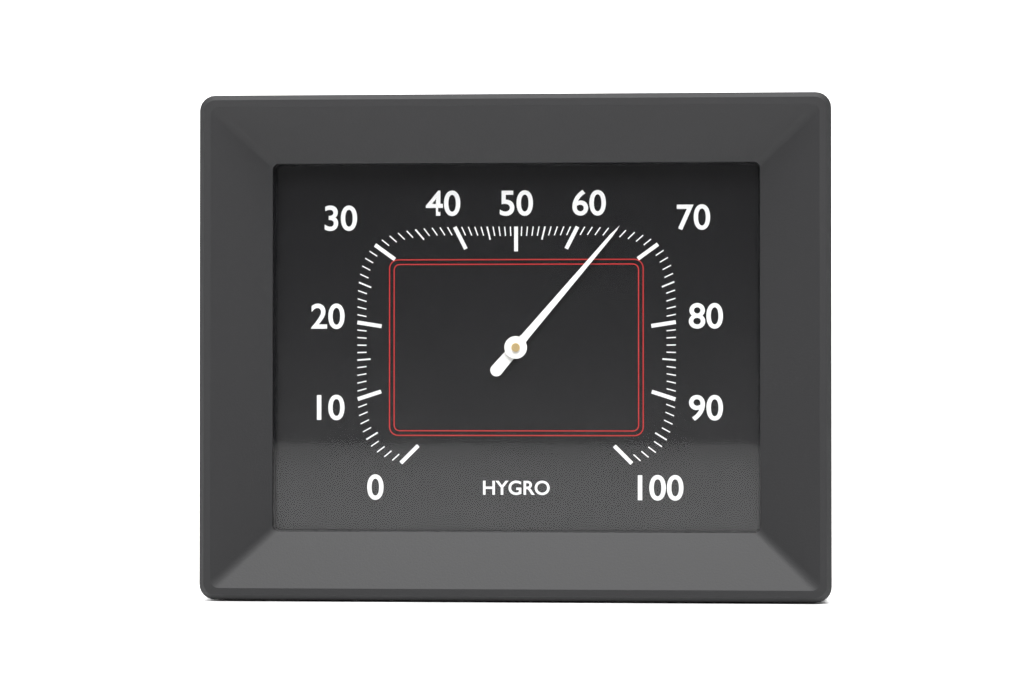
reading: 65 %
